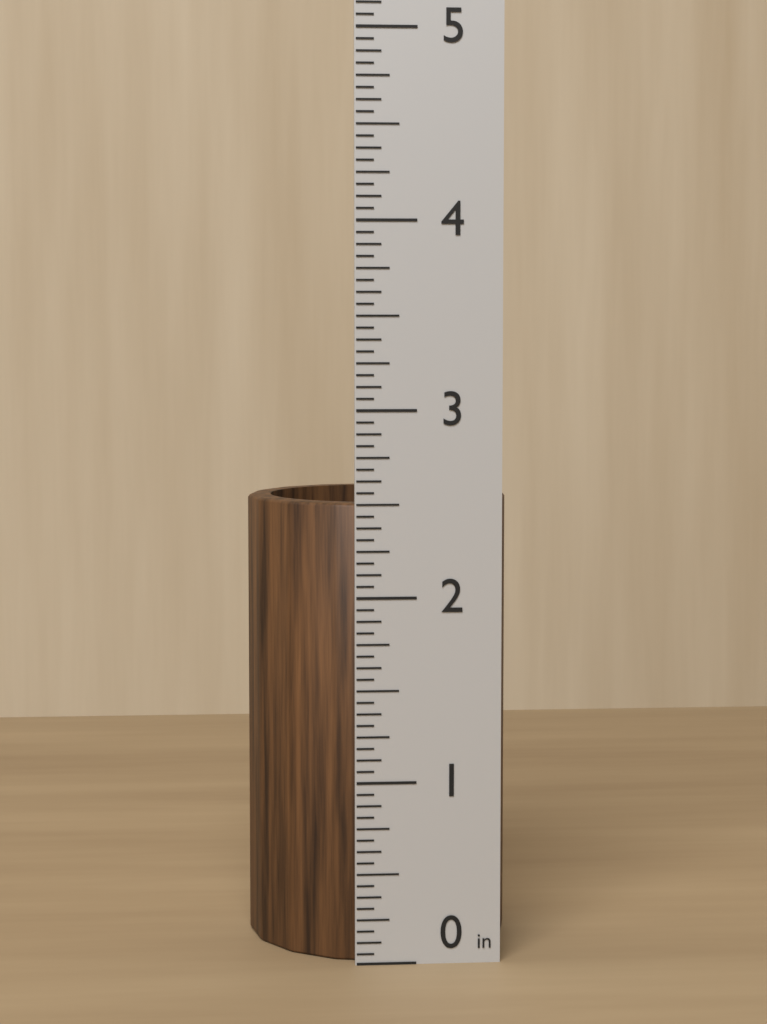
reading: 2.5000 in
